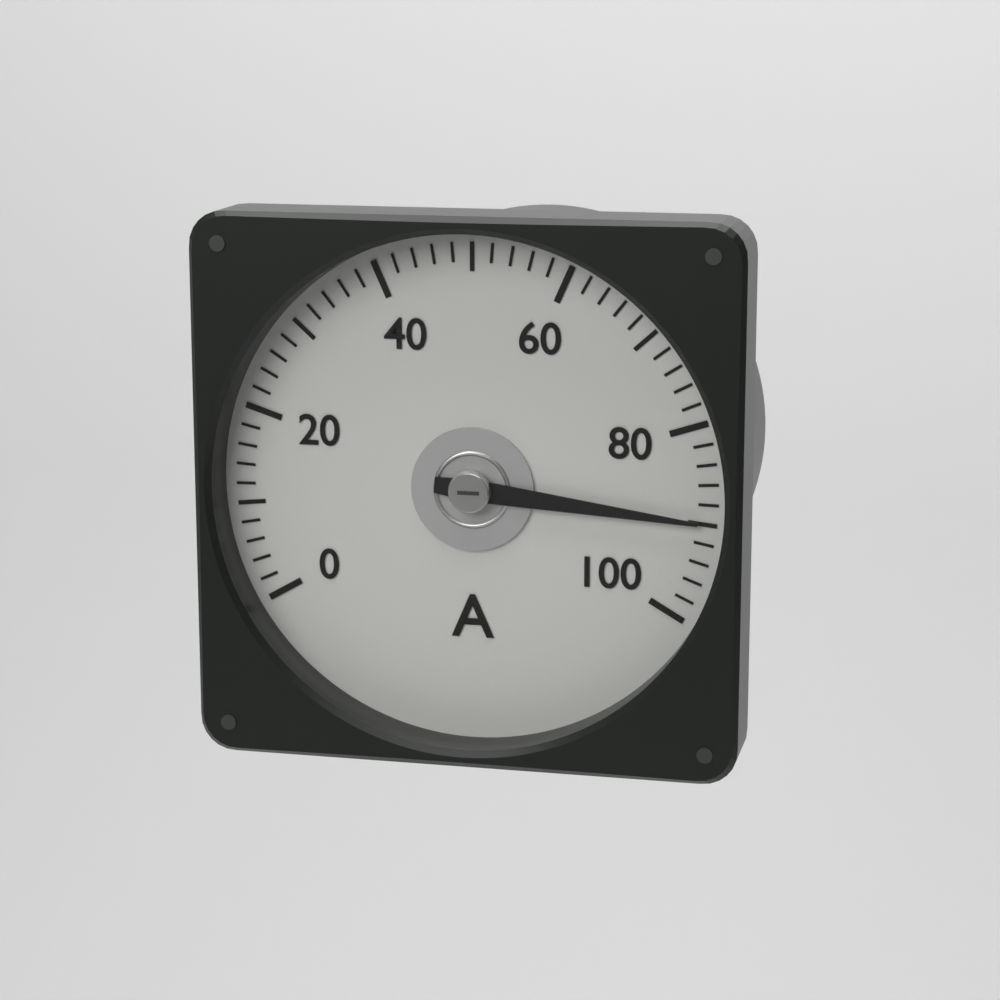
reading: 90 A
